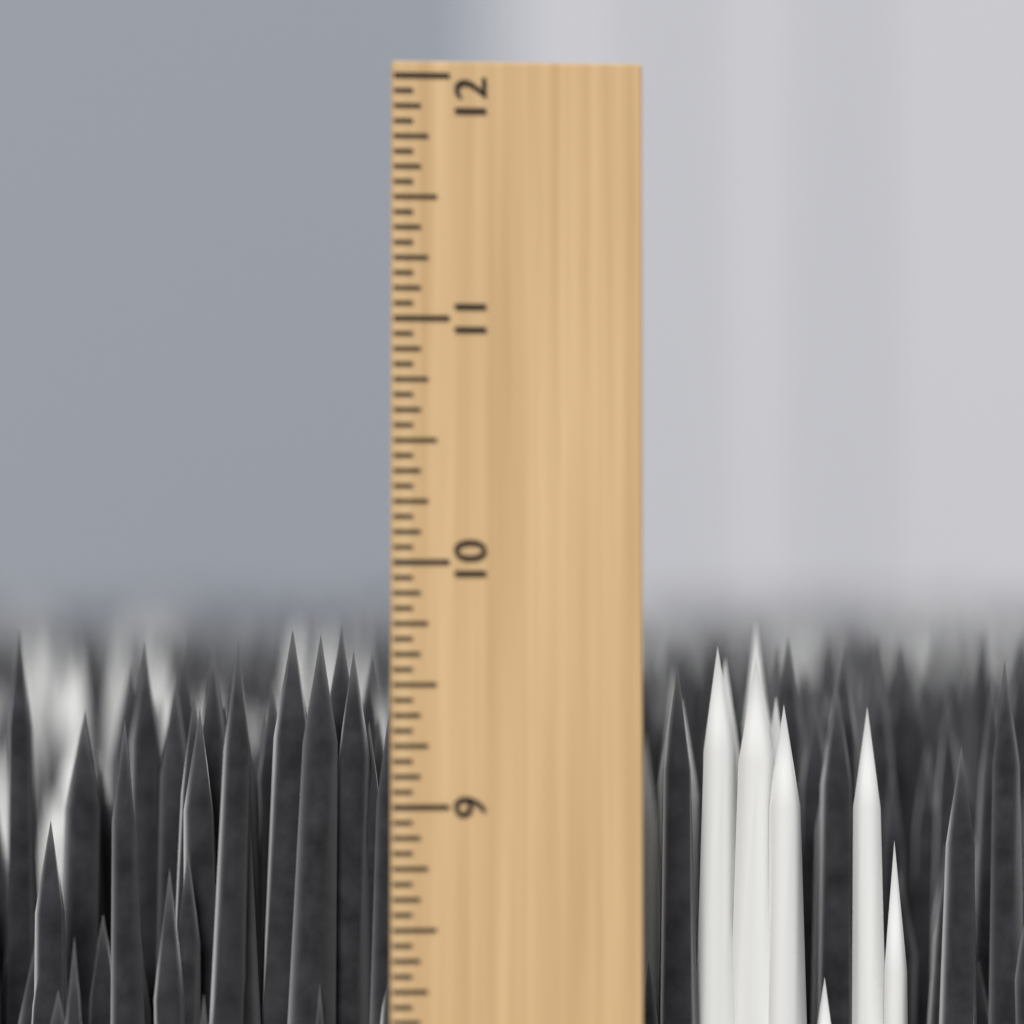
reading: 9.7500 inch
